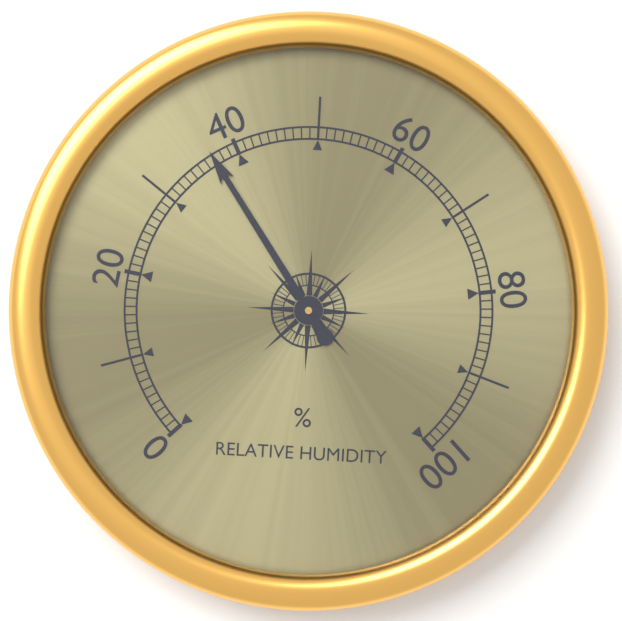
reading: 37 %
